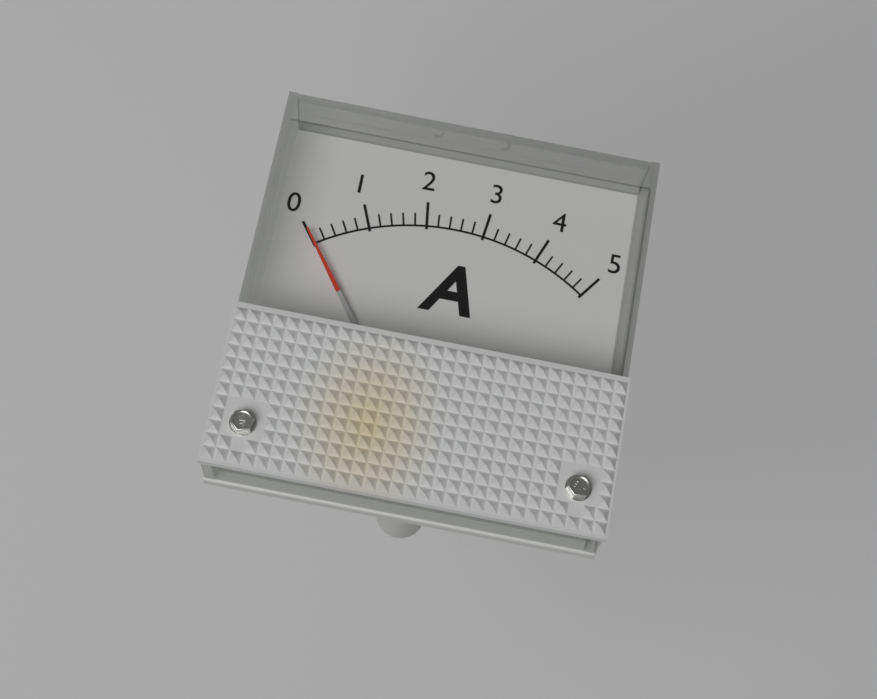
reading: 0.0 A
